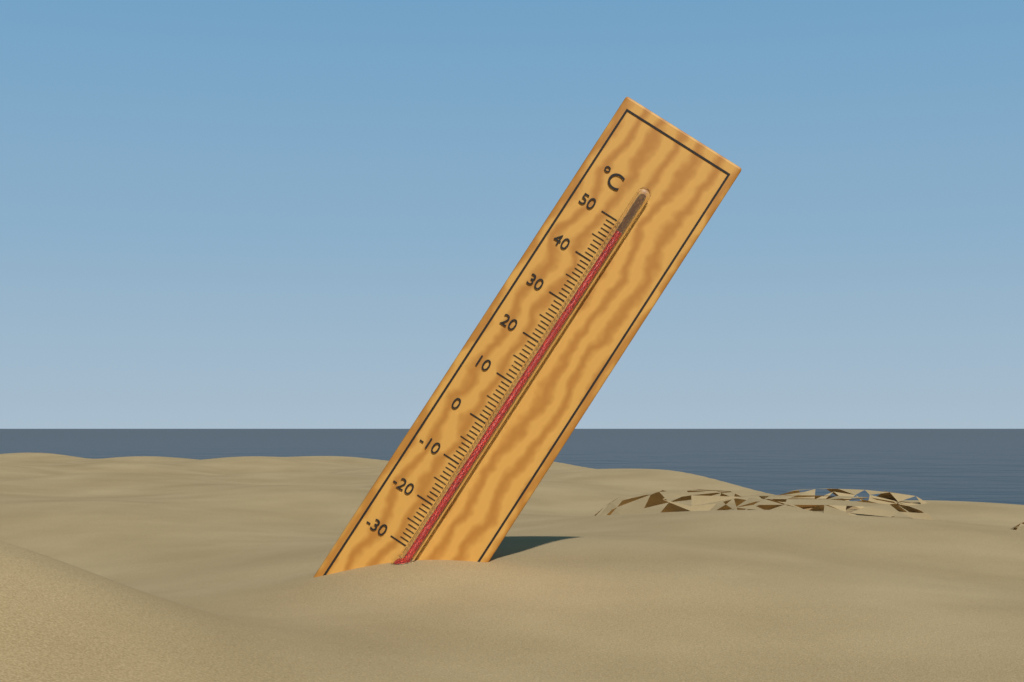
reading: 48 °C
